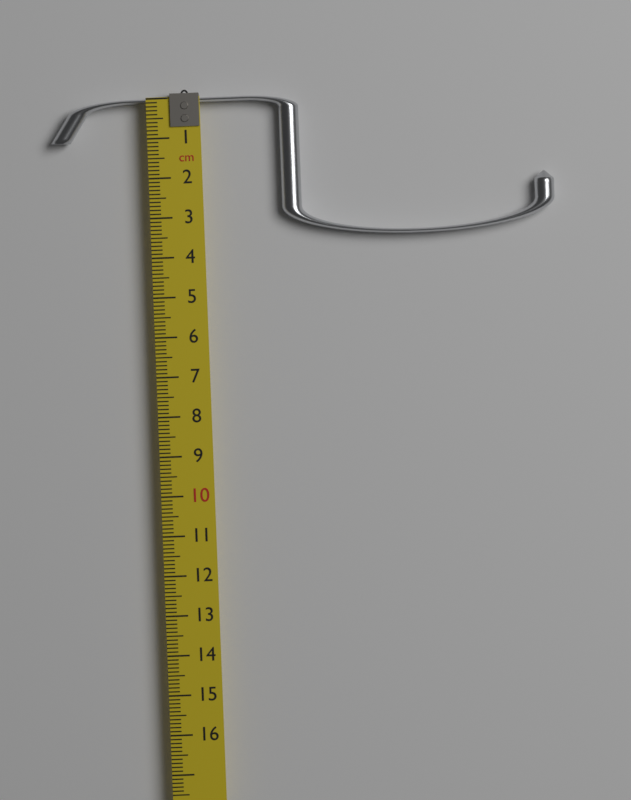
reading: 3.6 cm
